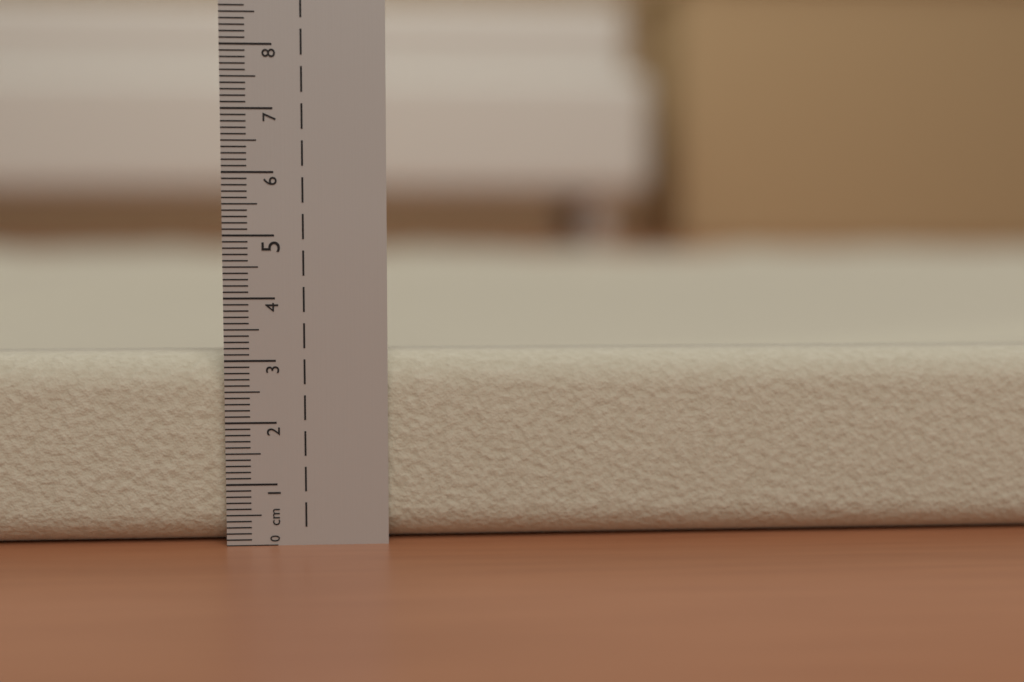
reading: 3.1 cm
